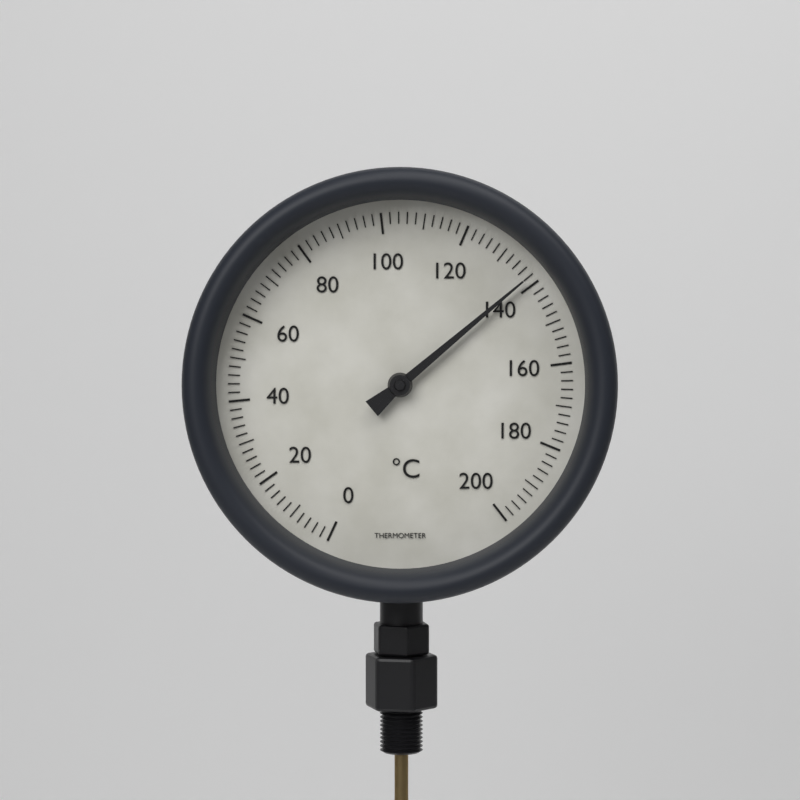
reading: 138 °C
